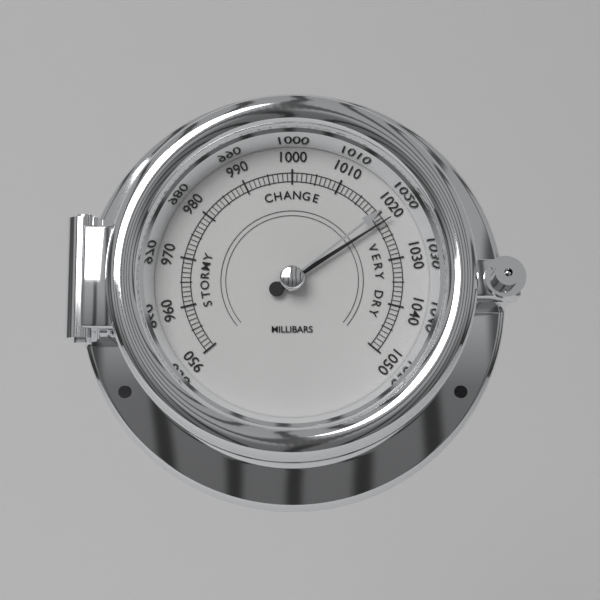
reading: 1022 mbar
